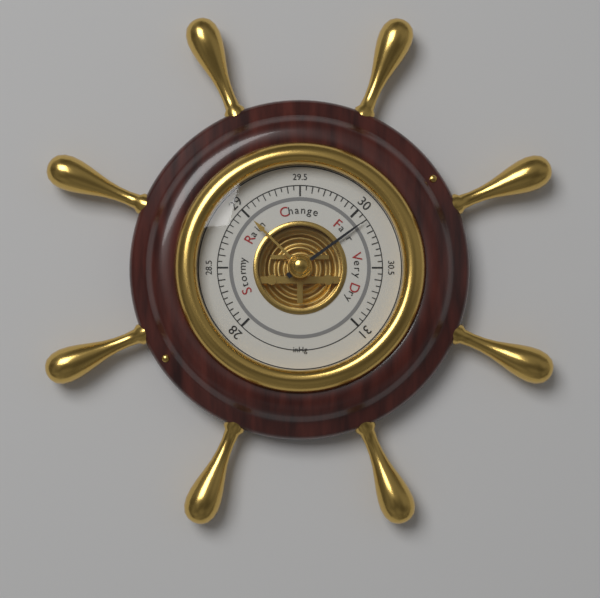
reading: 30.10 inHg
